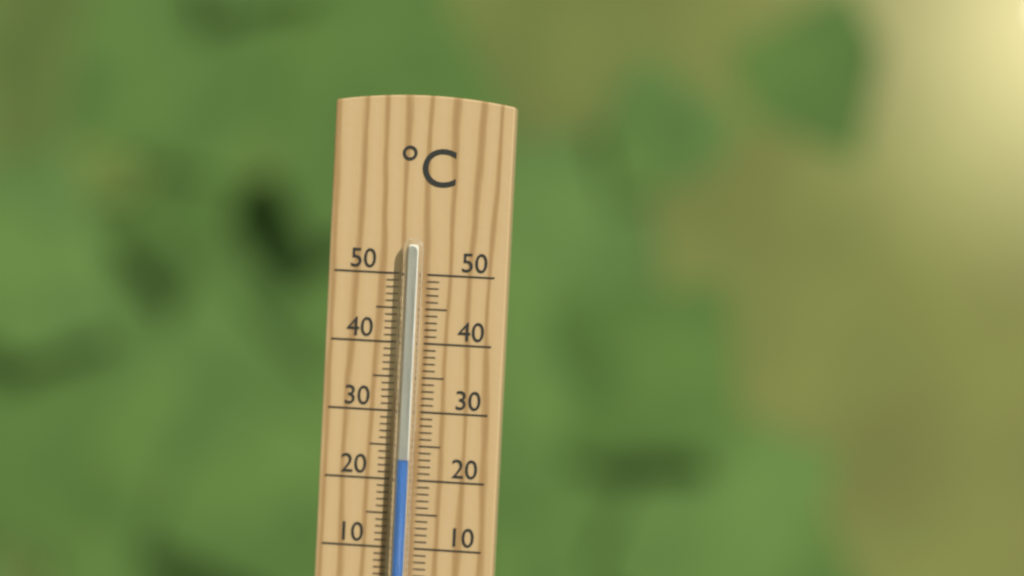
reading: 23 °C
